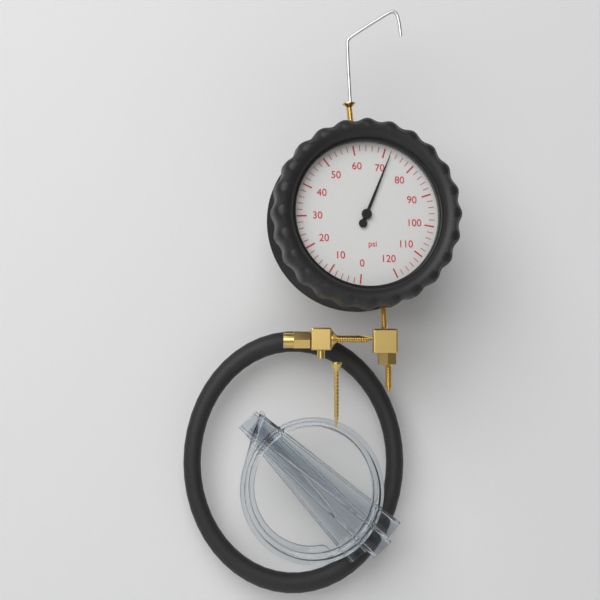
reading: 72 psi
